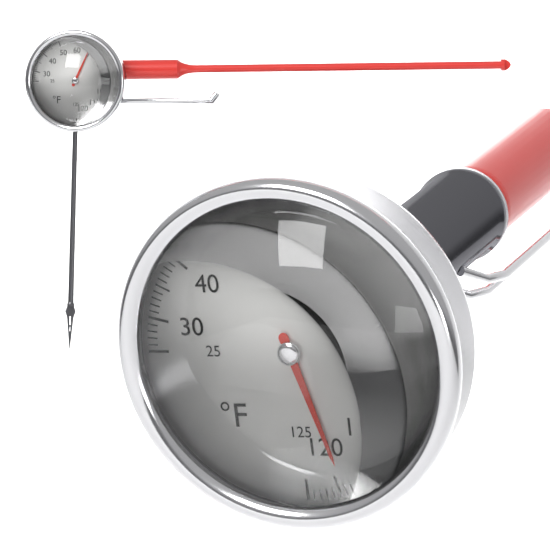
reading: 119 °F
